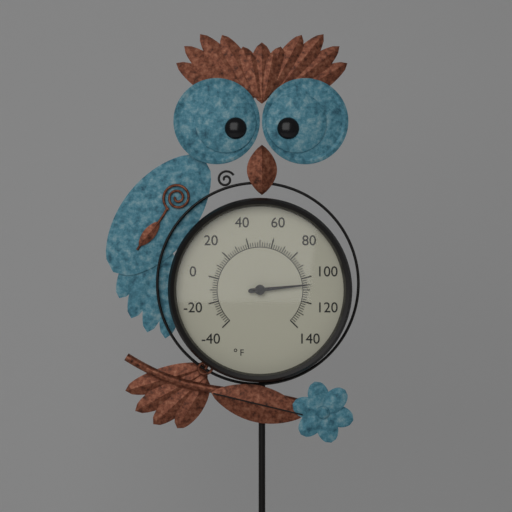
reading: 106 °F
